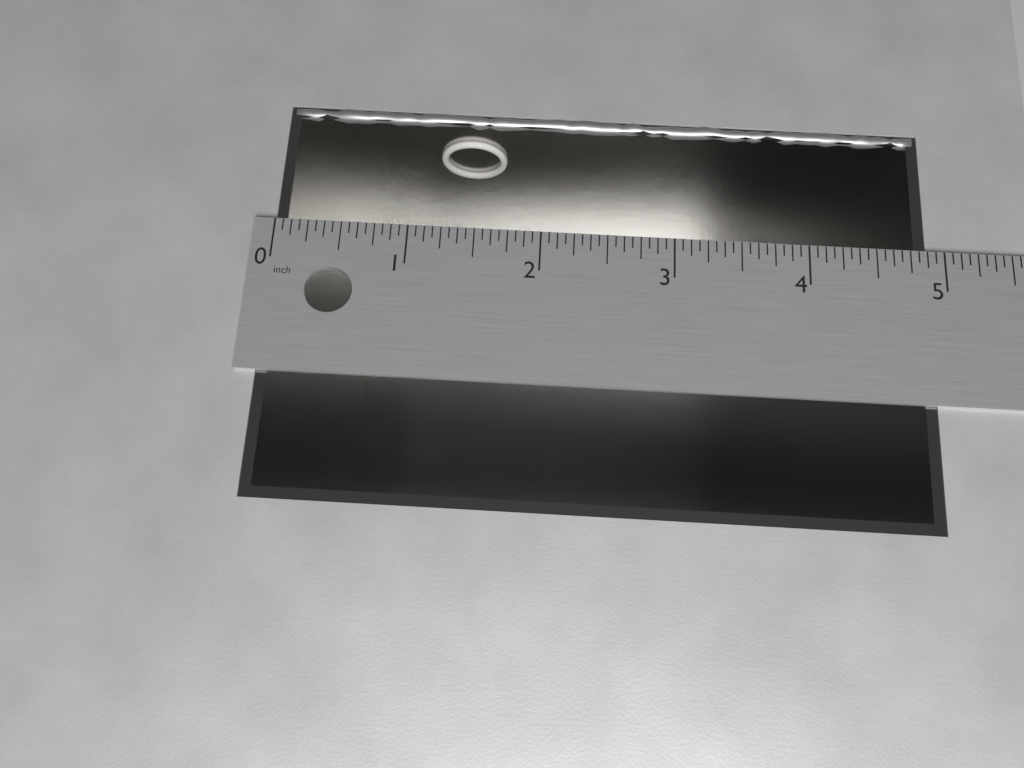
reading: 4.8750 in
